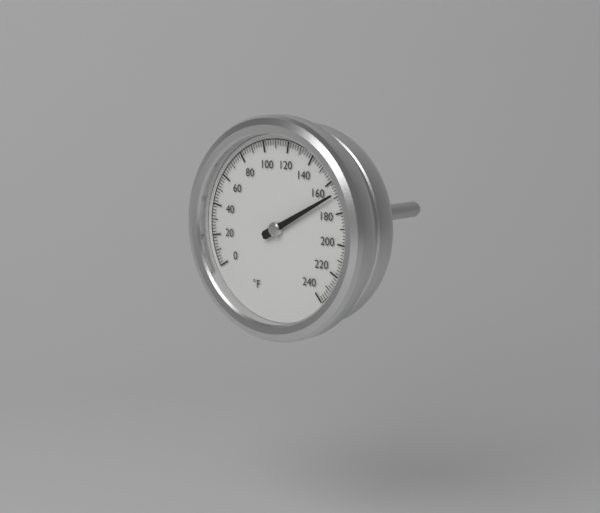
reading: 168 °F
